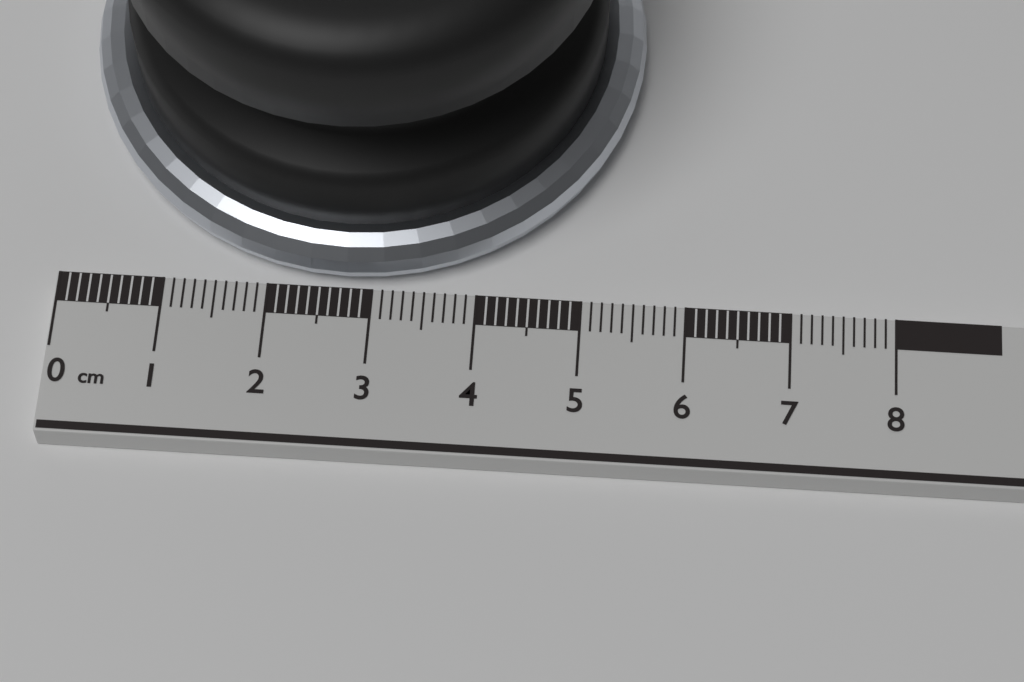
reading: 5.5 cm
